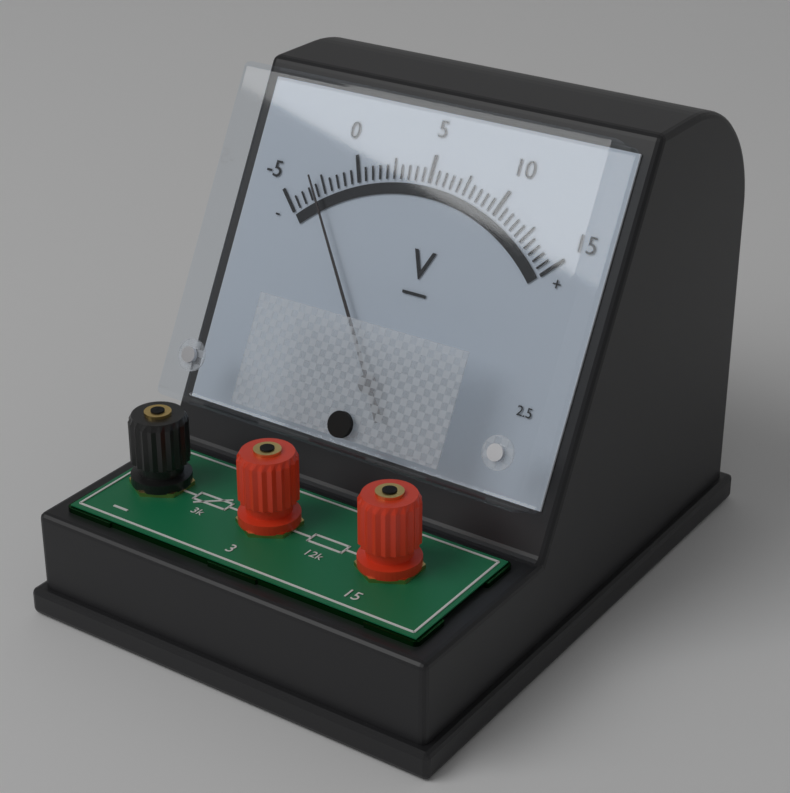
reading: -3.0 V
